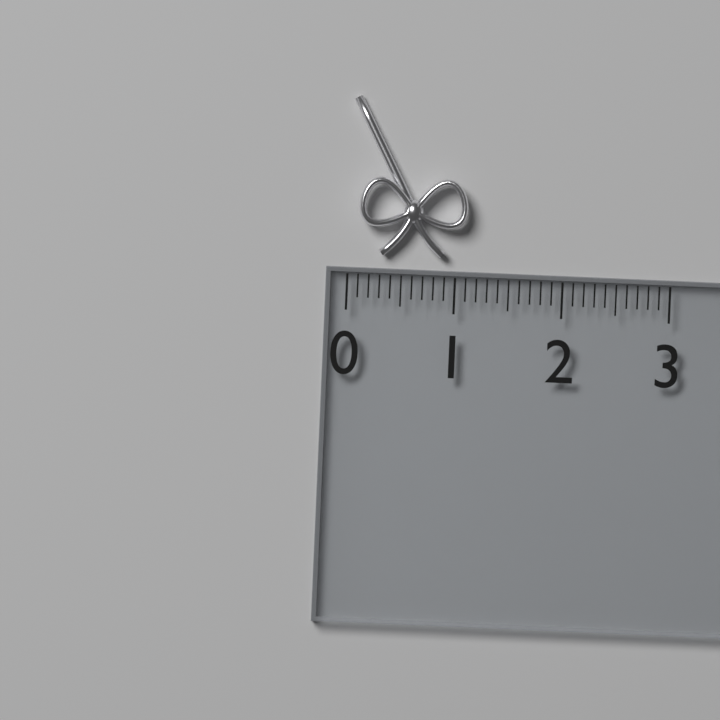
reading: 1.1 (no unit)
